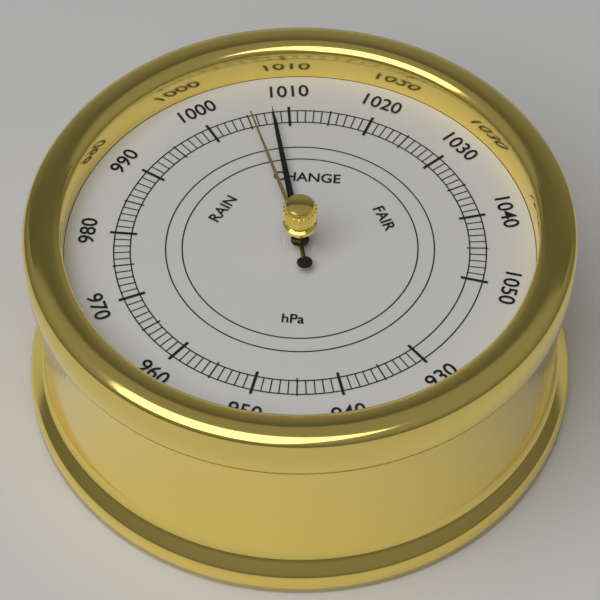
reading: 1008 hPa
